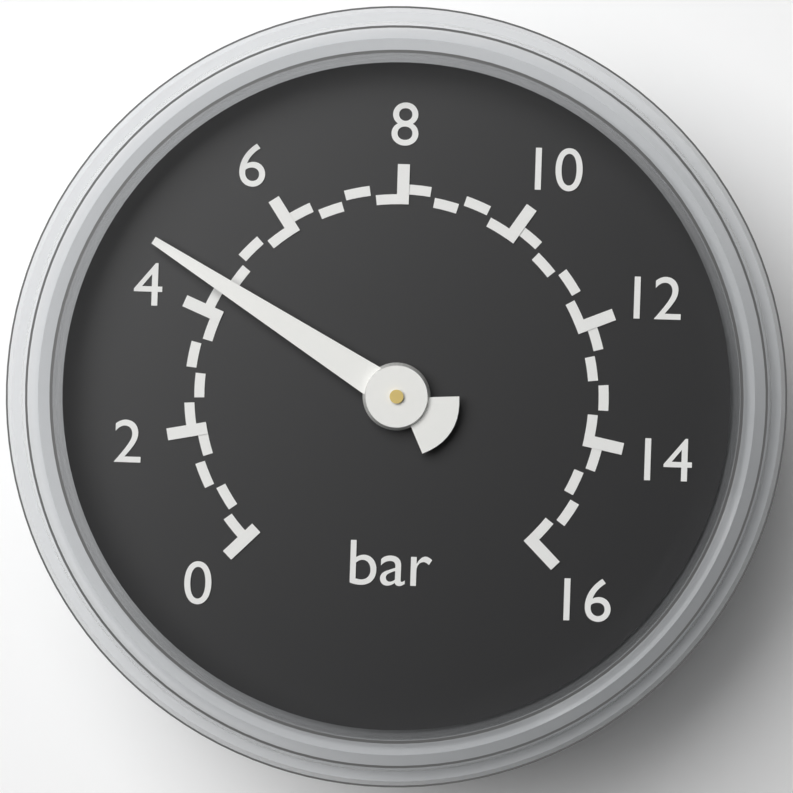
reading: 4.5 bar
